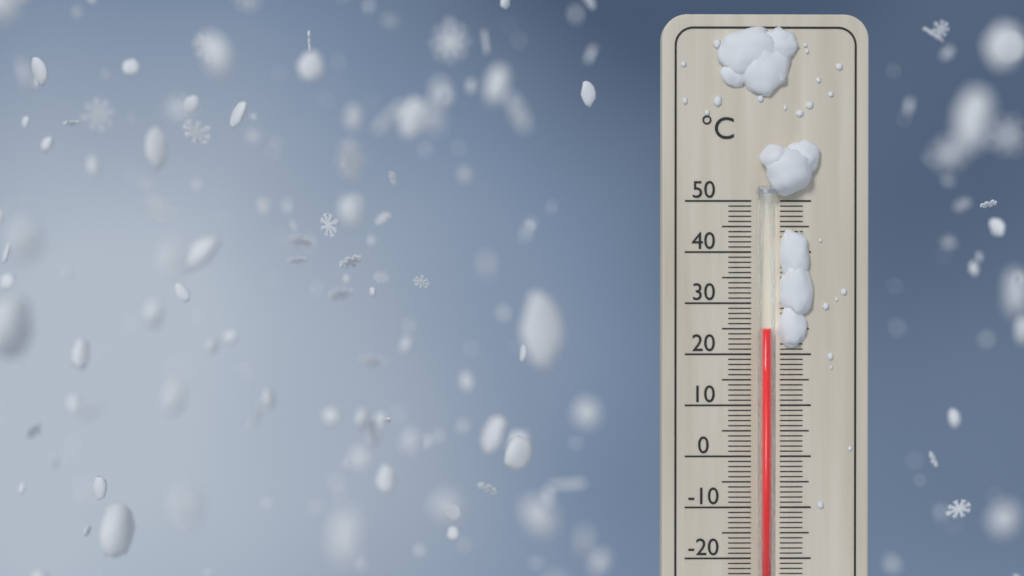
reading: 25 °C
